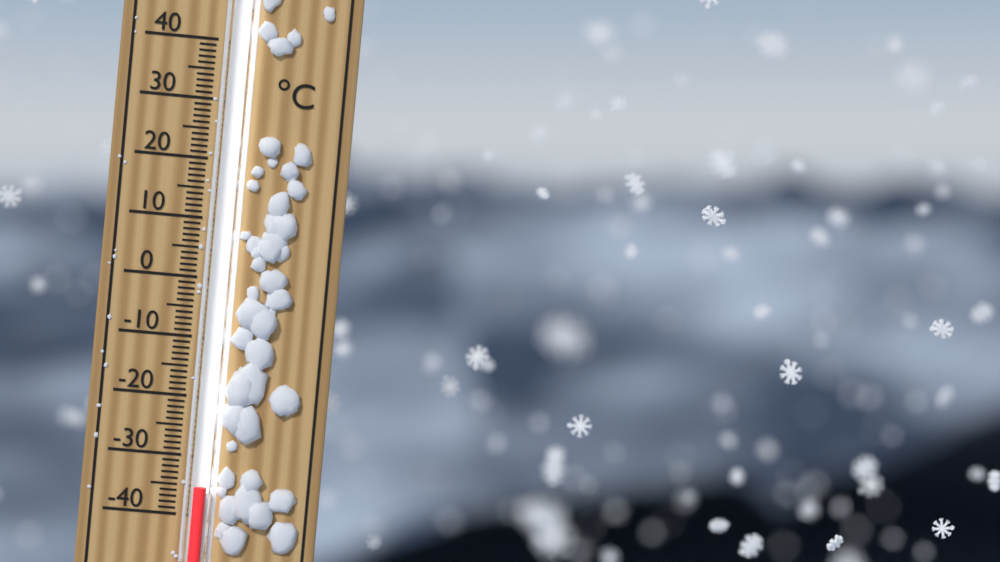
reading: -35 °C
